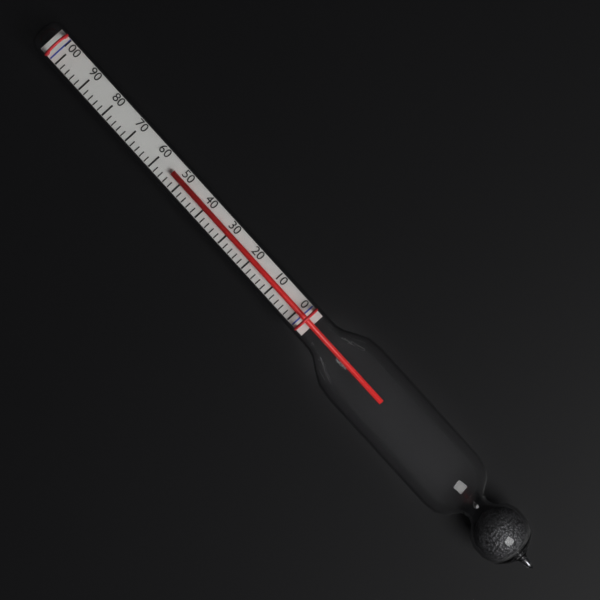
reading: 54 (no unit)
